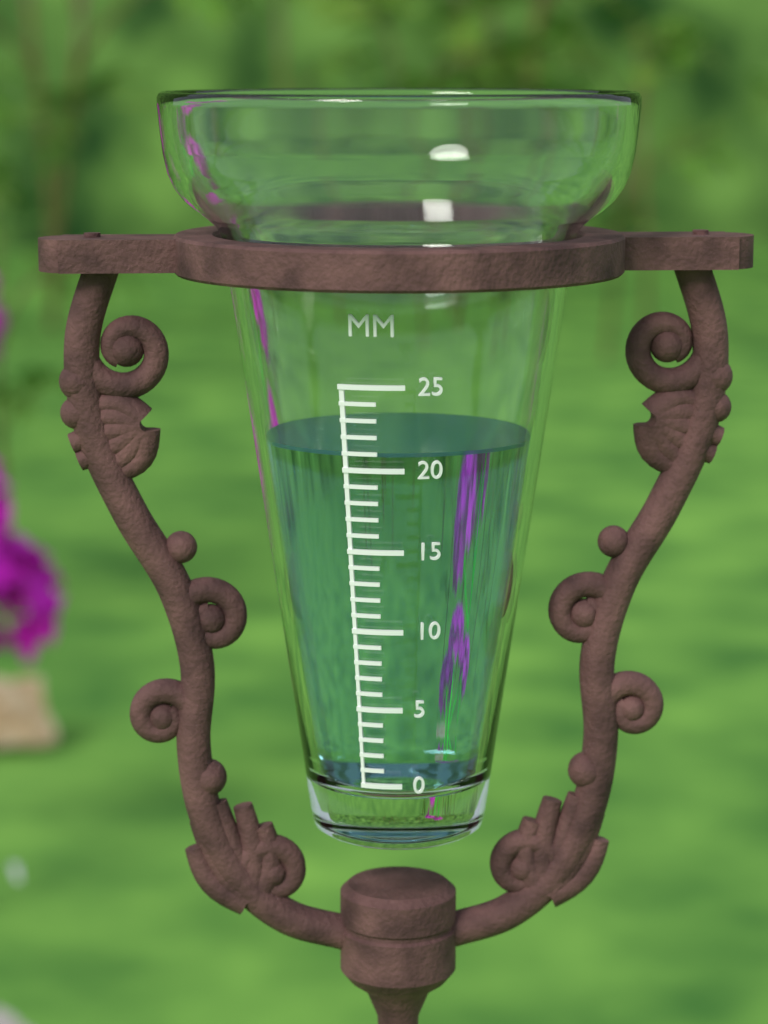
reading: 21 mm
